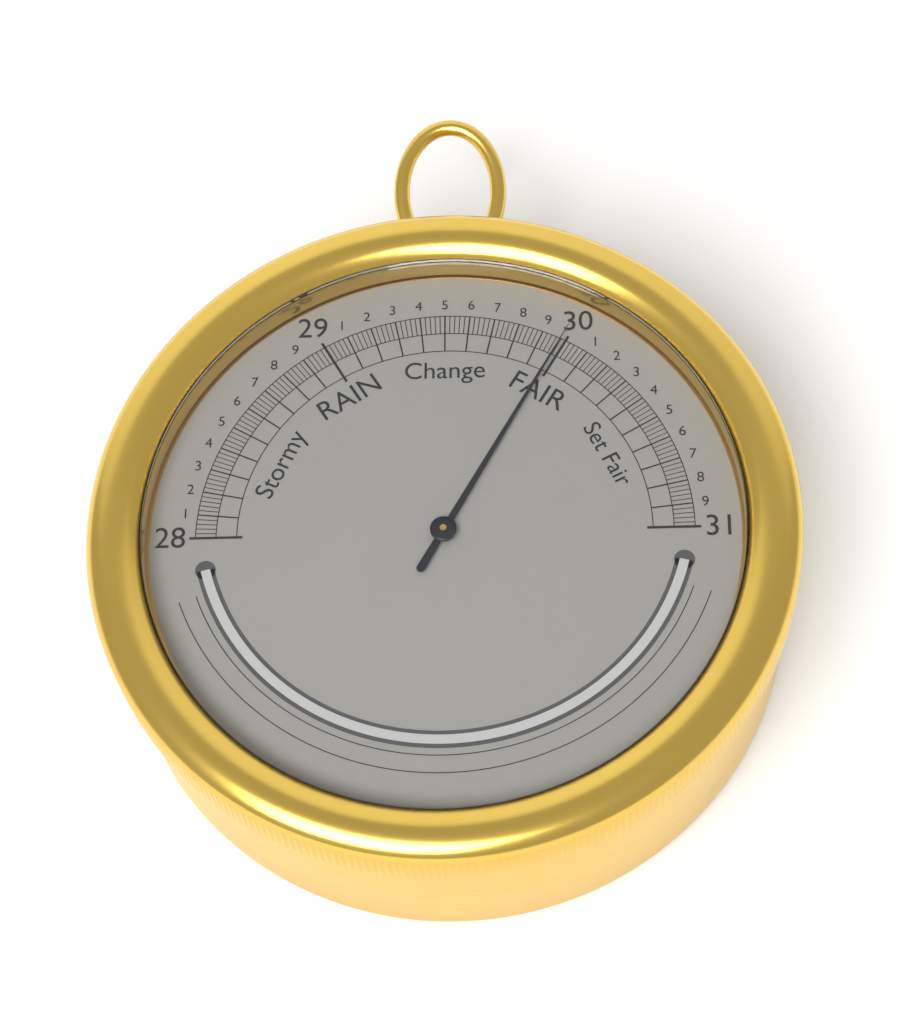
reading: 29.98 inHg
